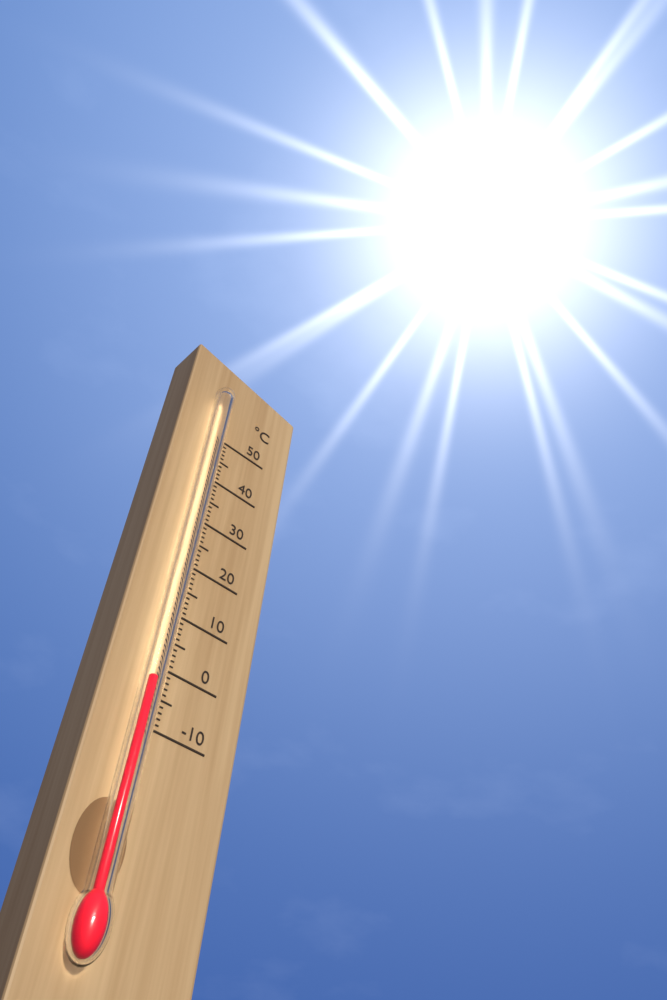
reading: -4 °C
